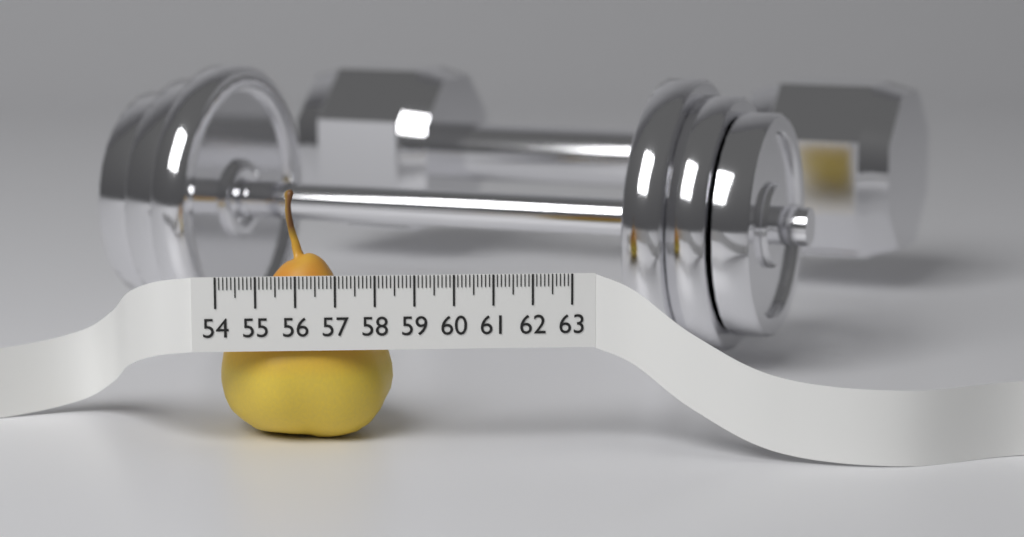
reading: 58.5 (no unit)
